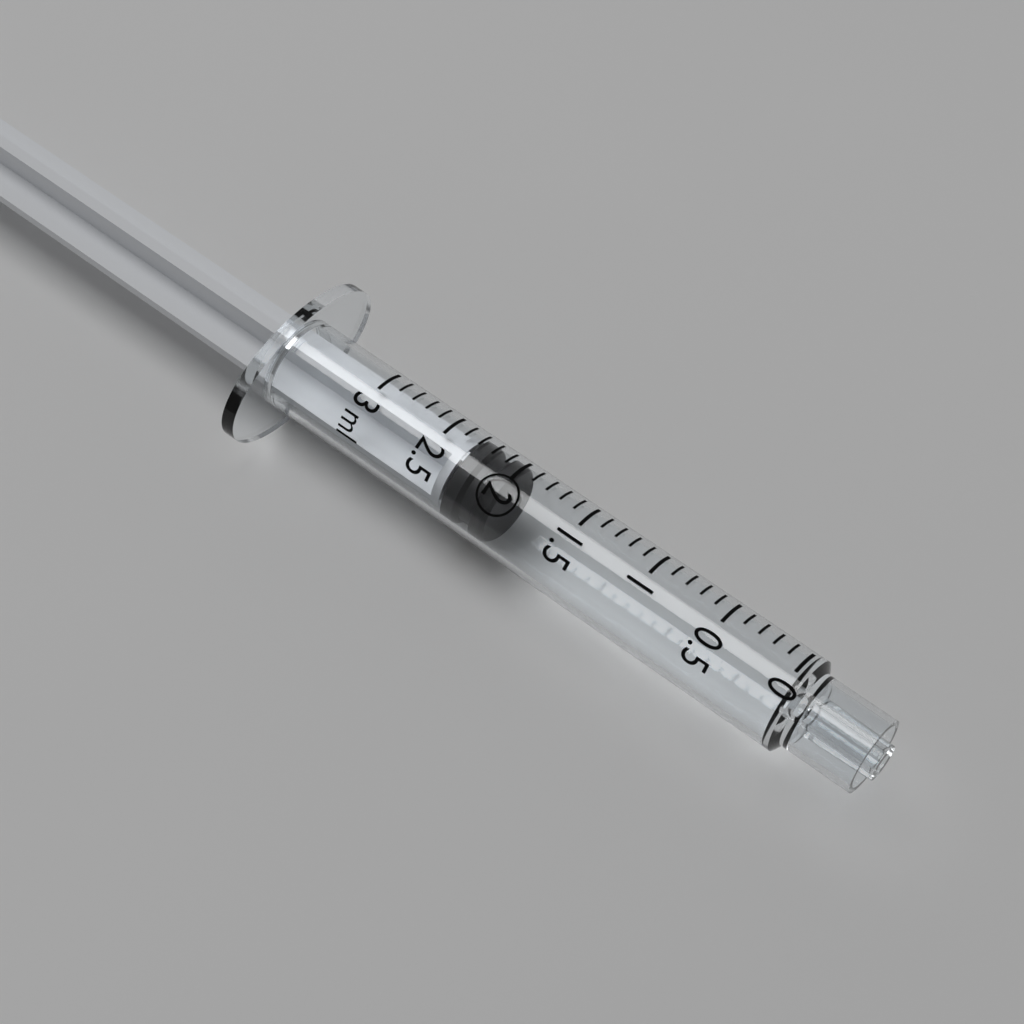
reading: 2.0 ml
